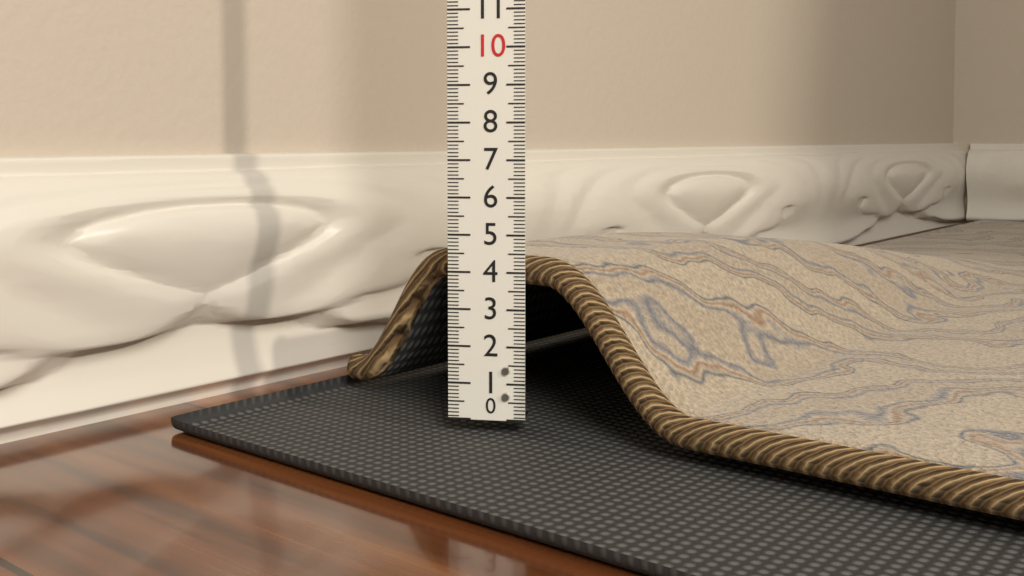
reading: 4.4 (no unit)
